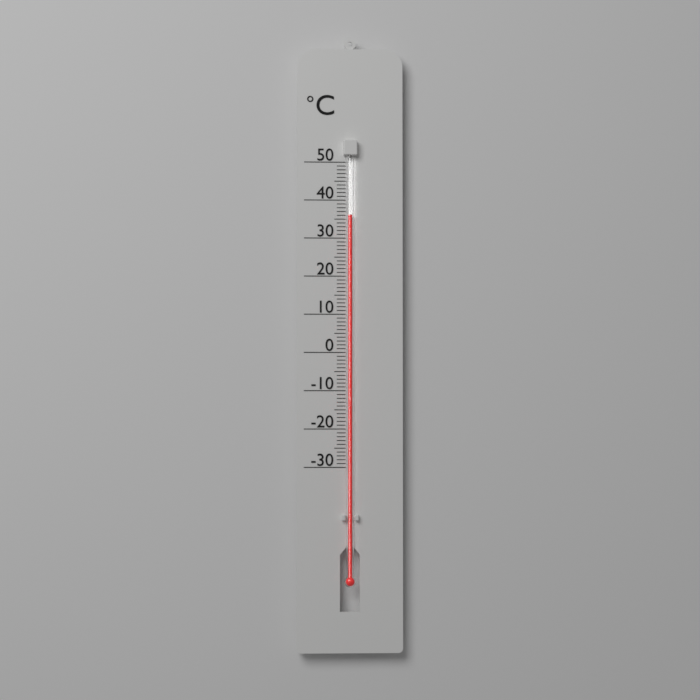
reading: 36 °C
